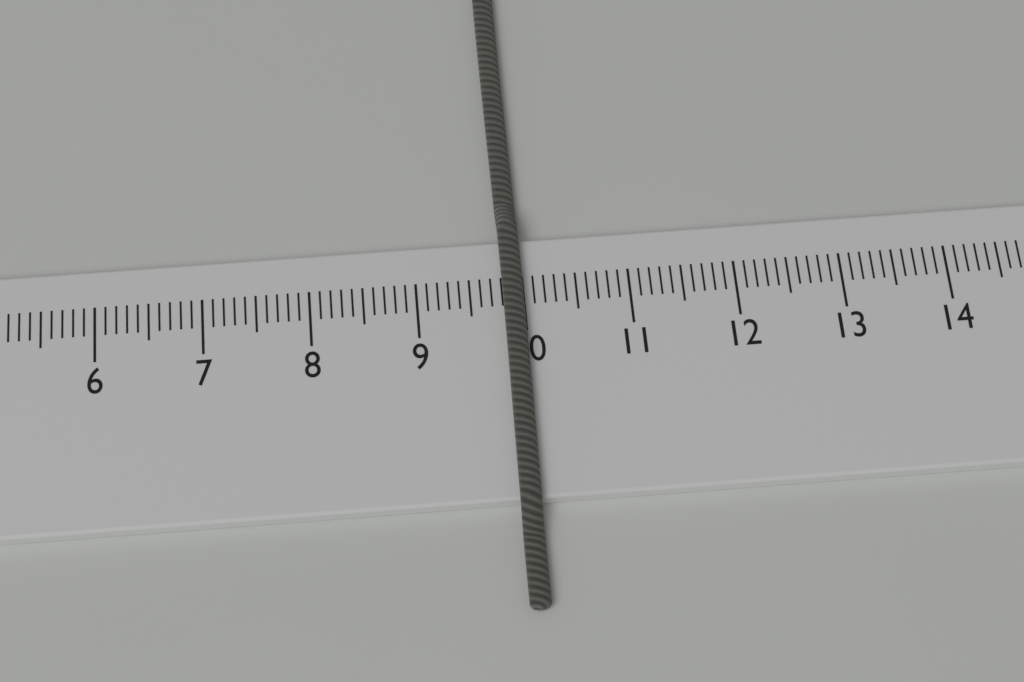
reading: 10.0 cm
